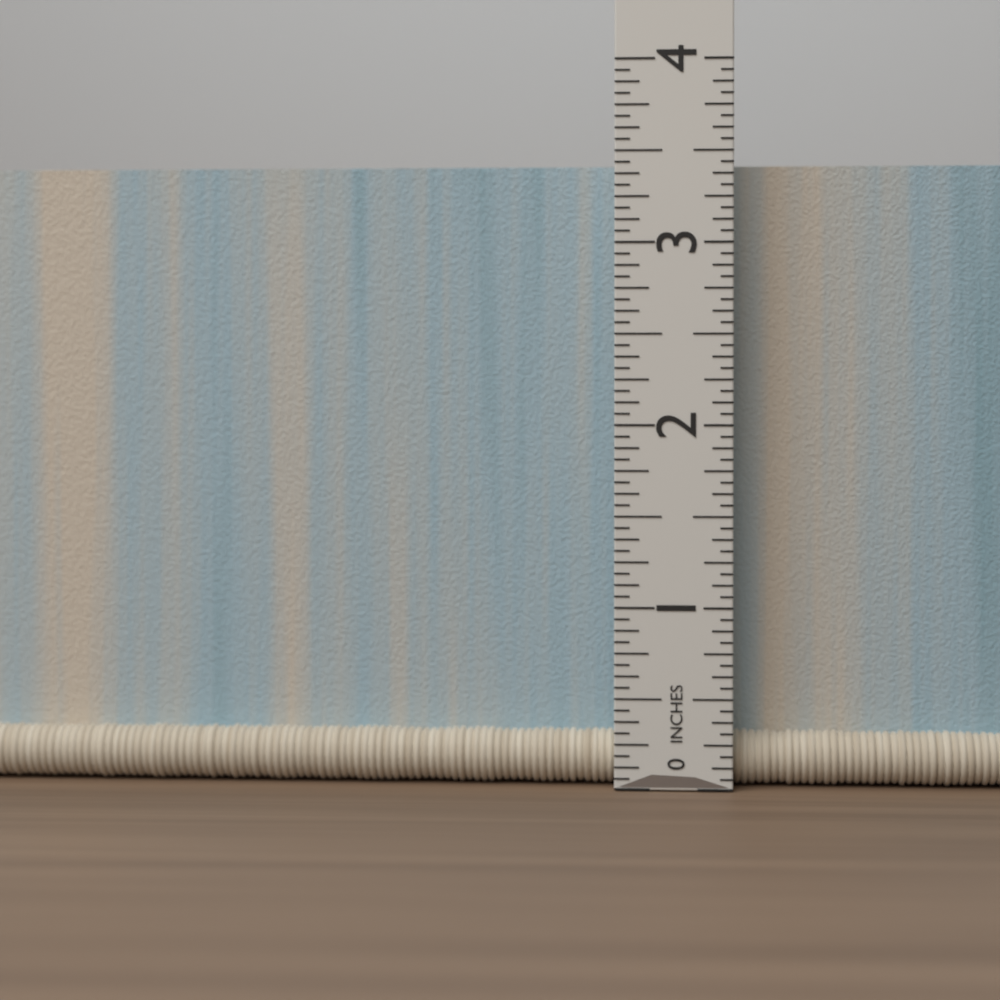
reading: 3.4375 in
